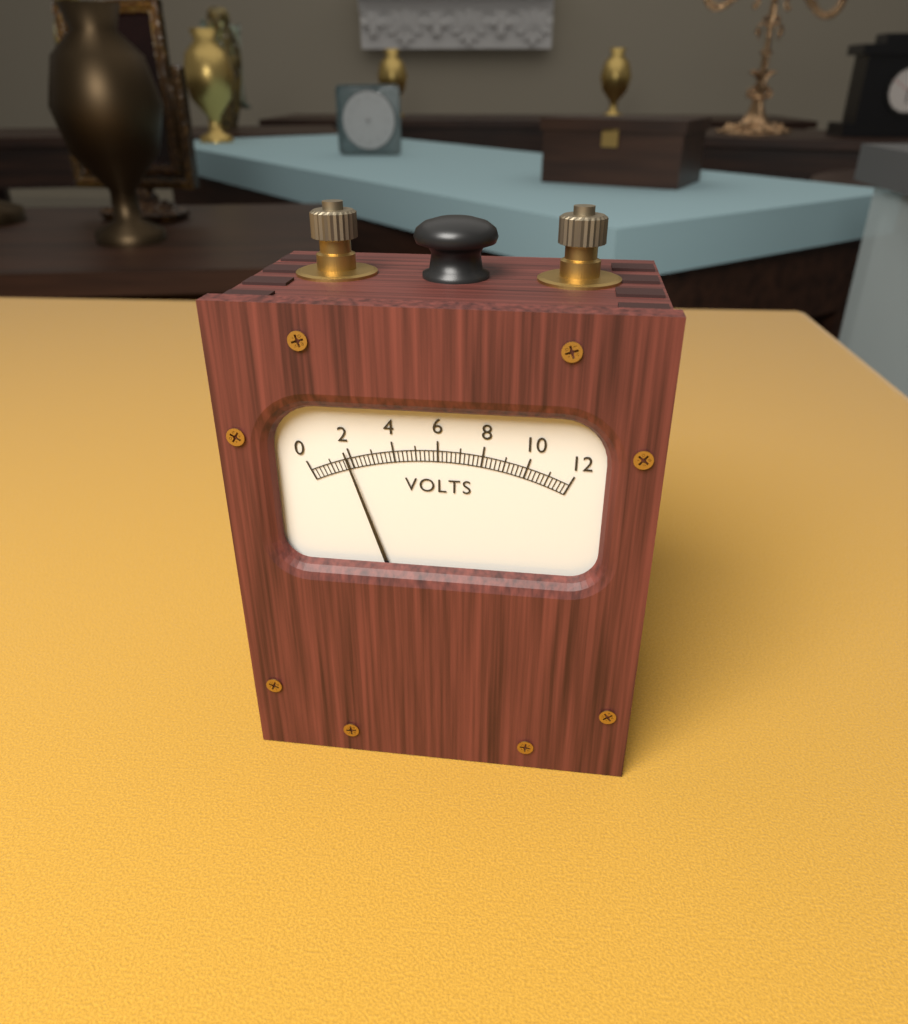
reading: 1.8 V
